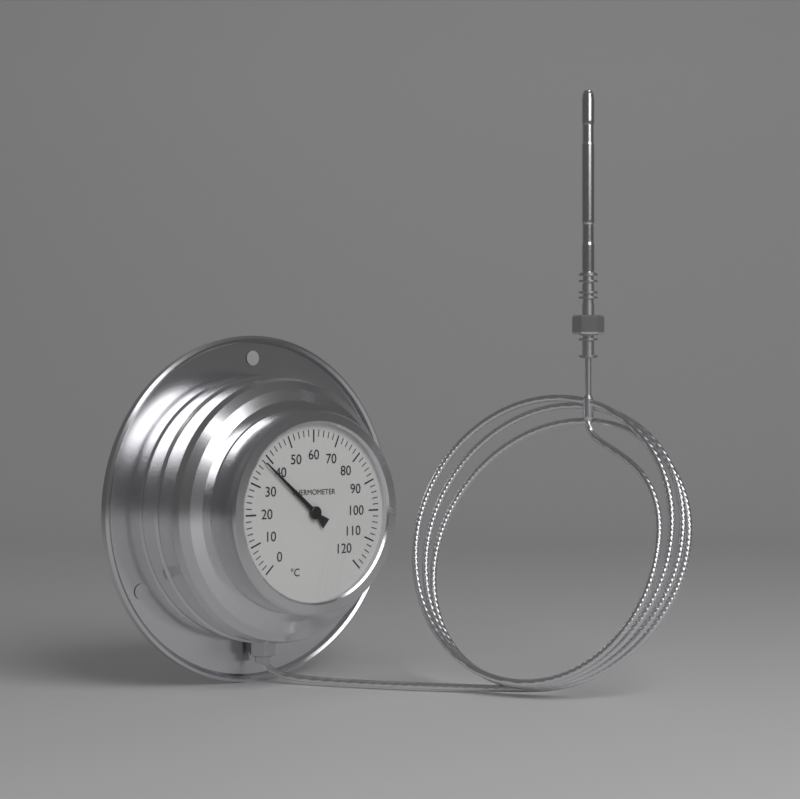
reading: 38 °C
